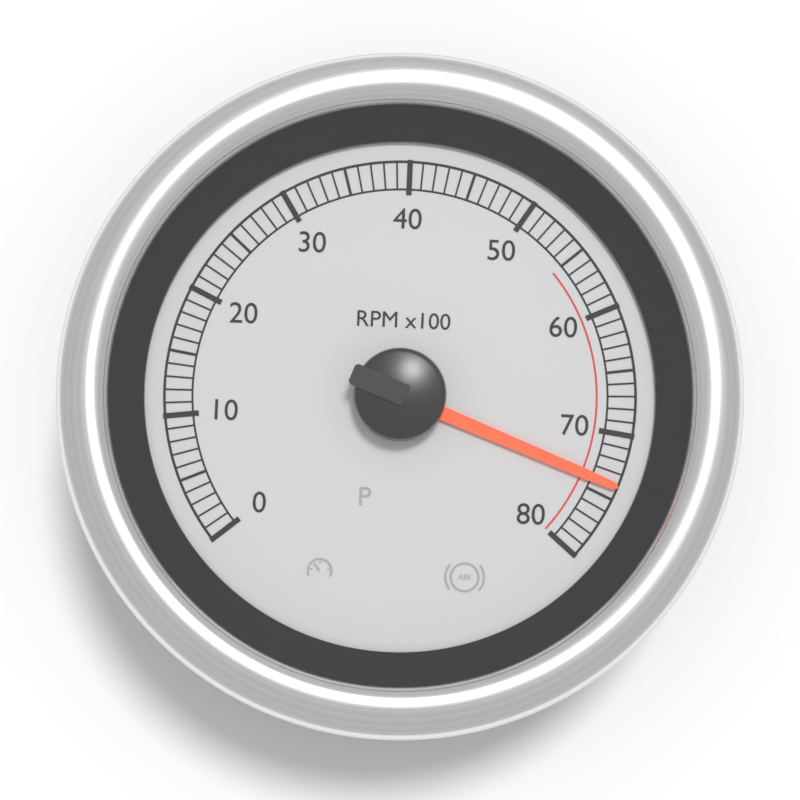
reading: 74 RPM x100
